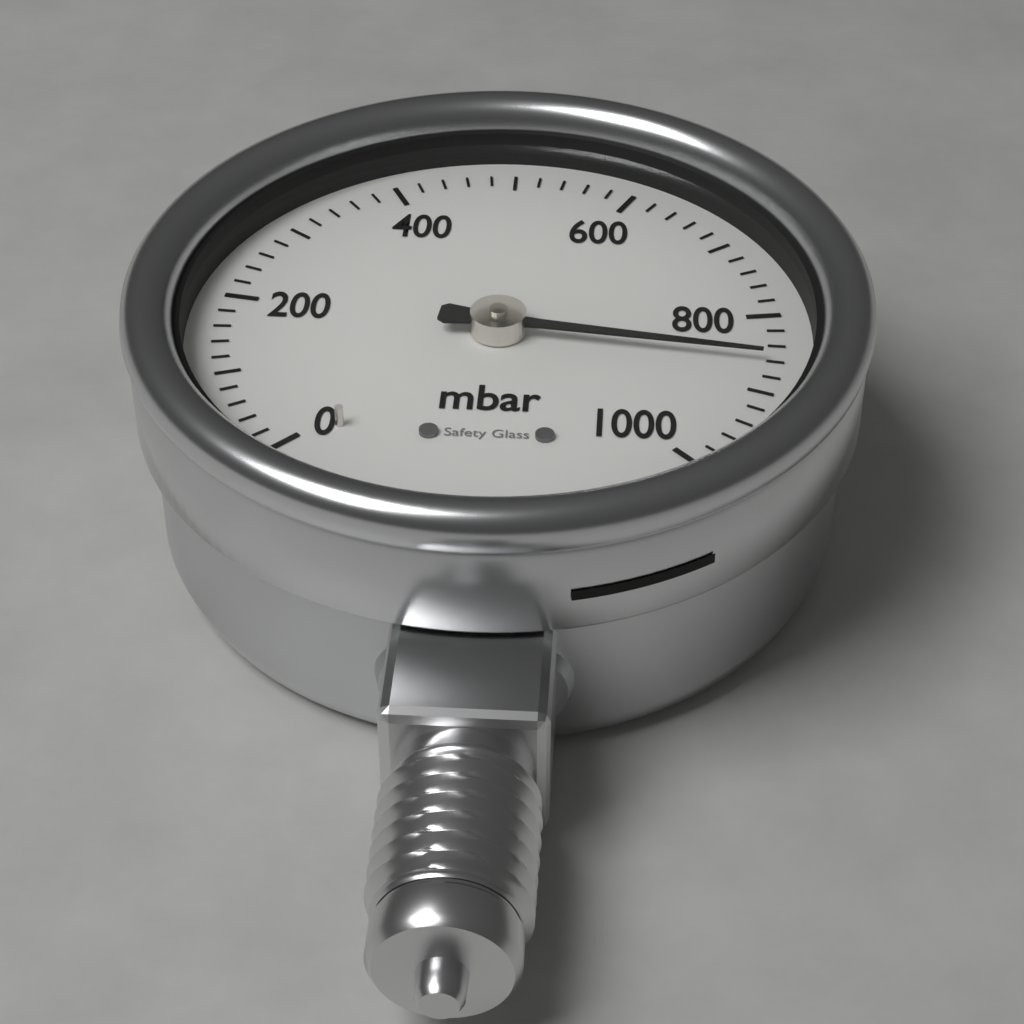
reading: 860 mbar
